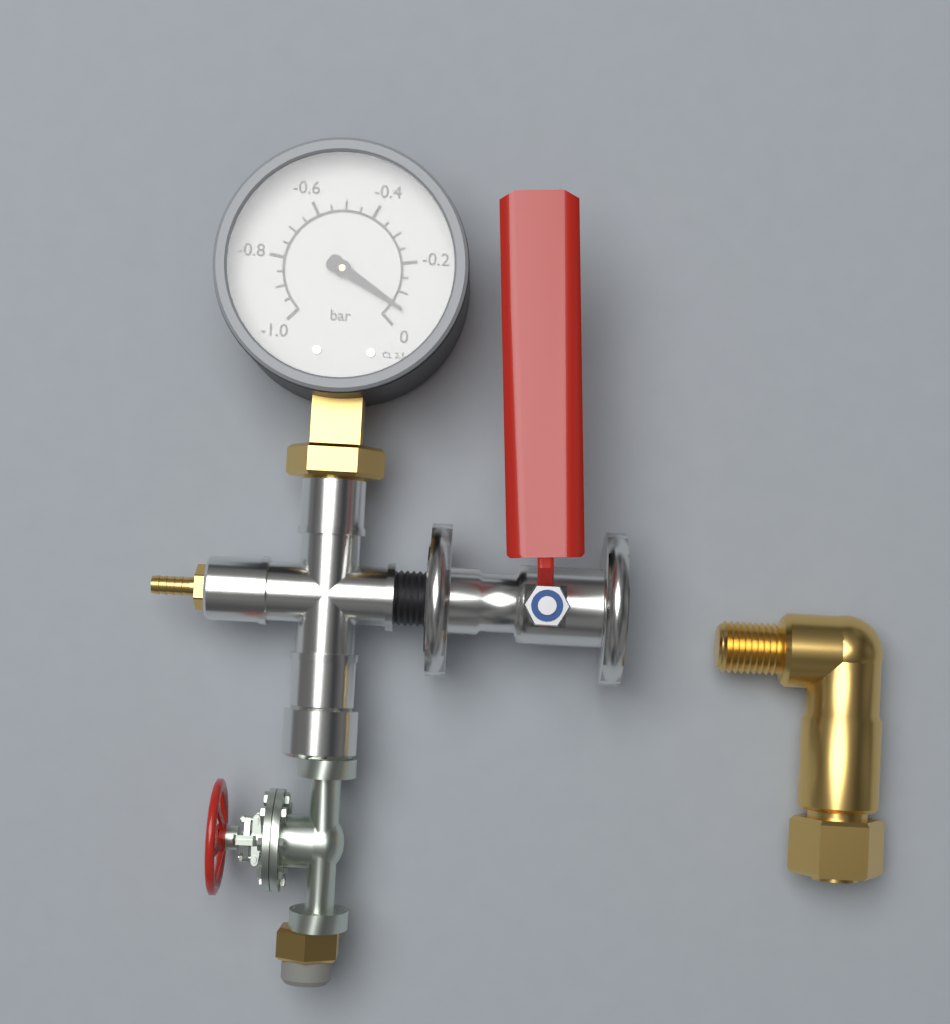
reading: -0.05 bar
